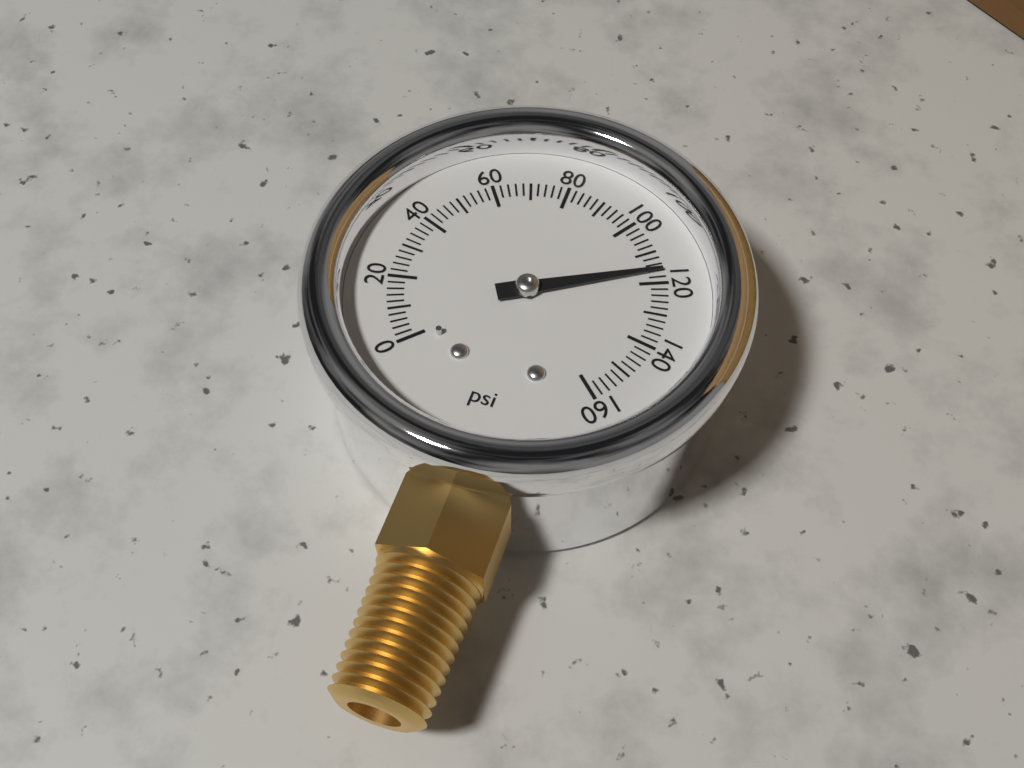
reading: 116 psi
